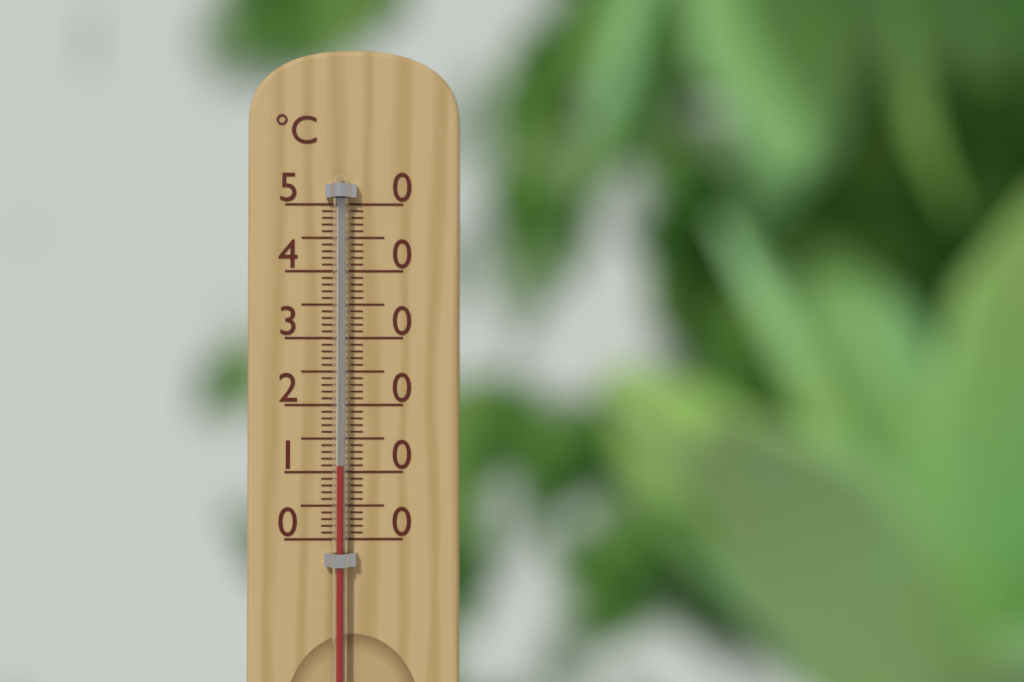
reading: 11 °C
